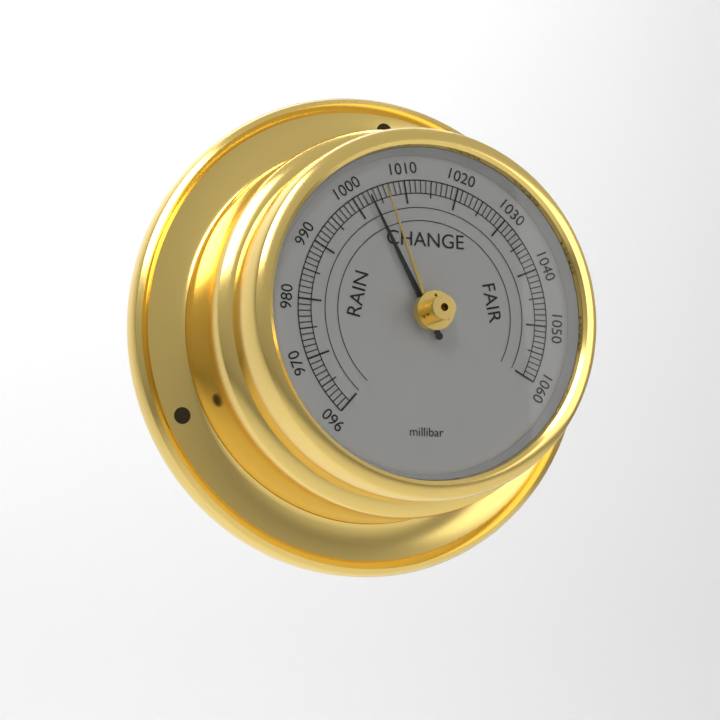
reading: 1003 millibar
